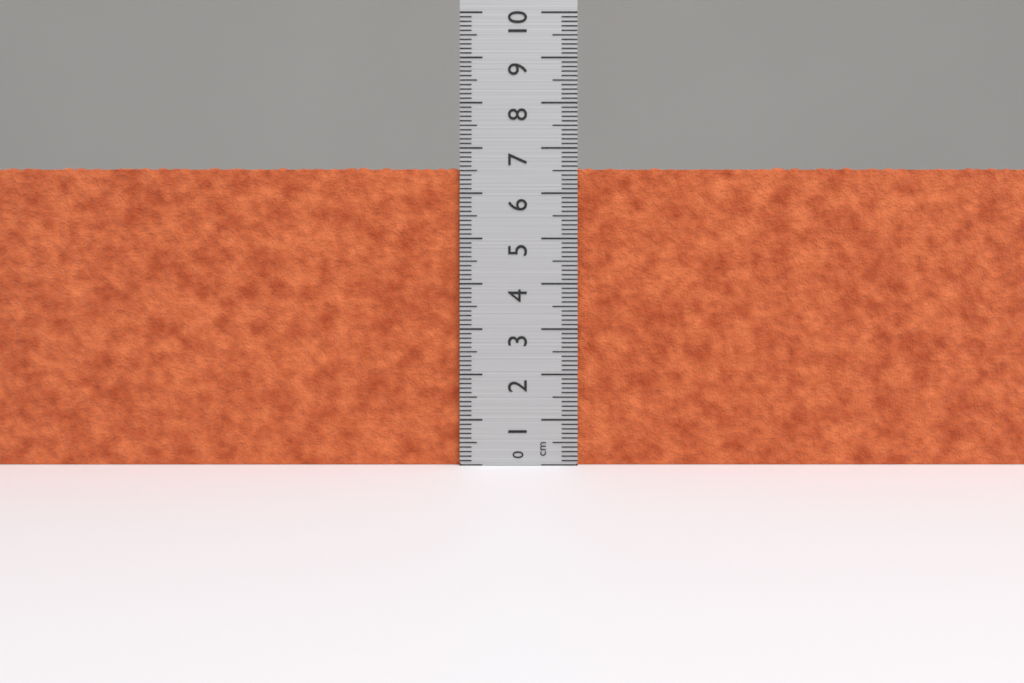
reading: 6.6 cm
